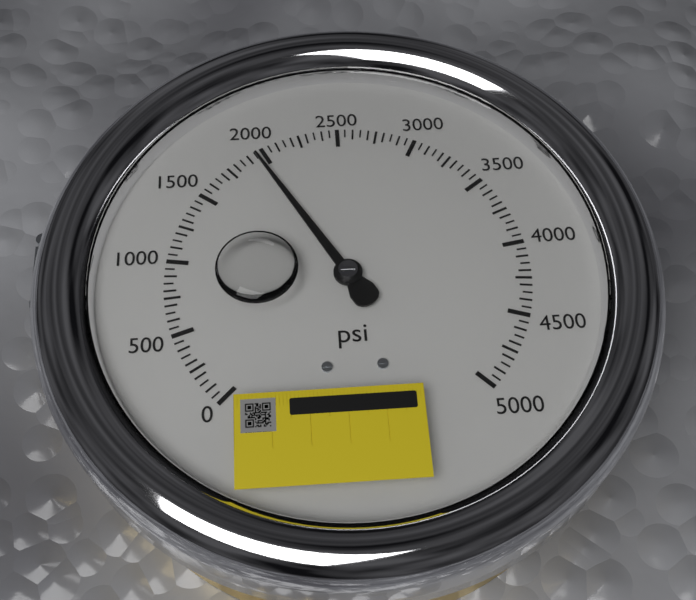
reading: 1950 psi
